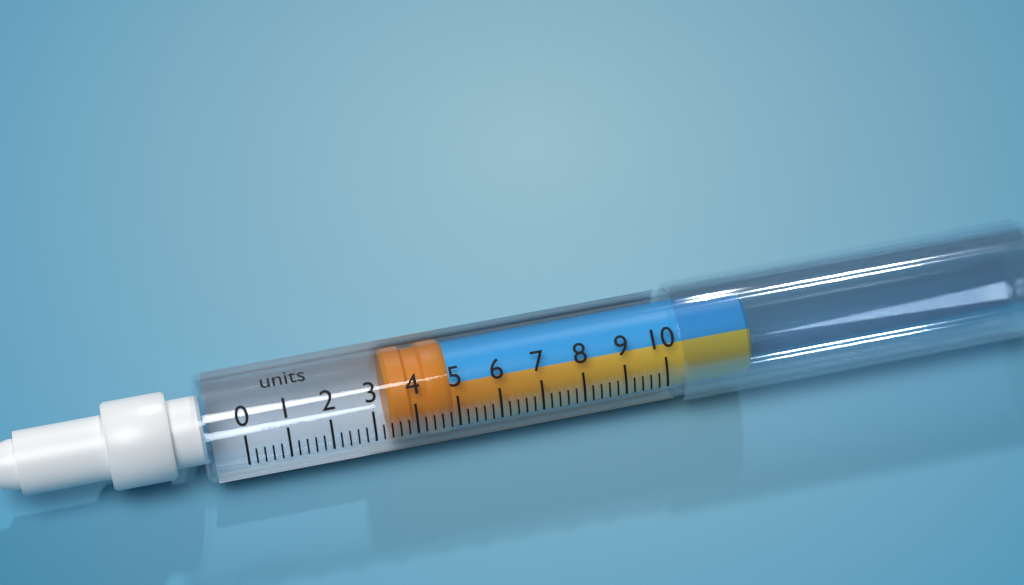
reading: 3.4 units
